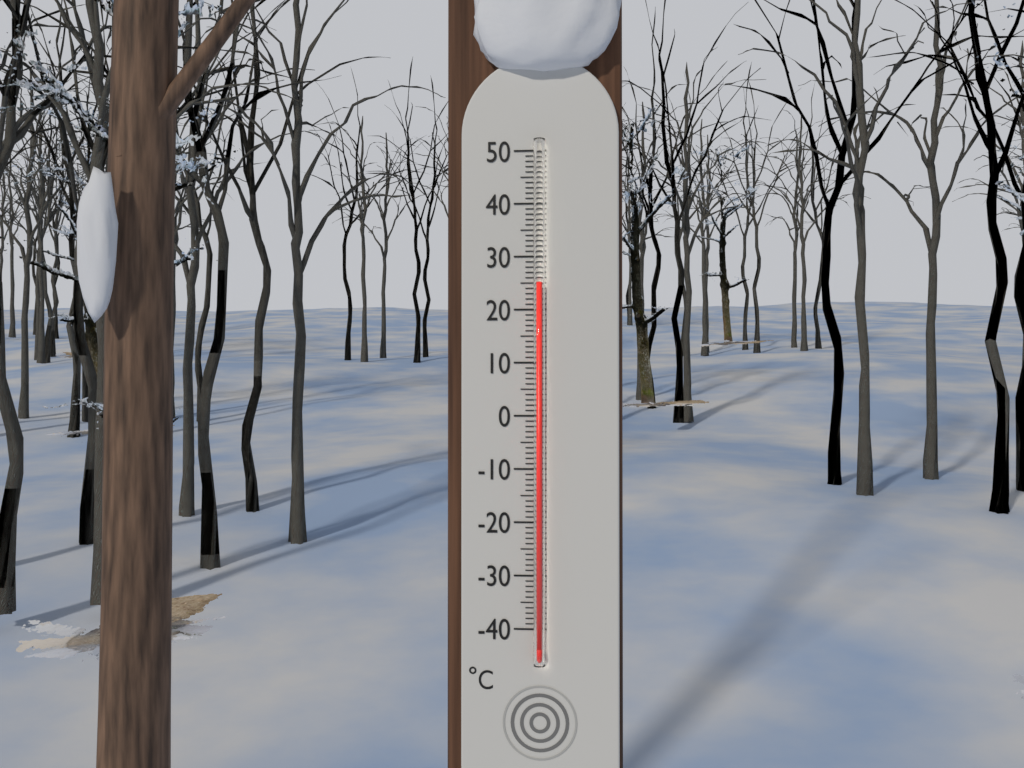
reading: 25 °C
